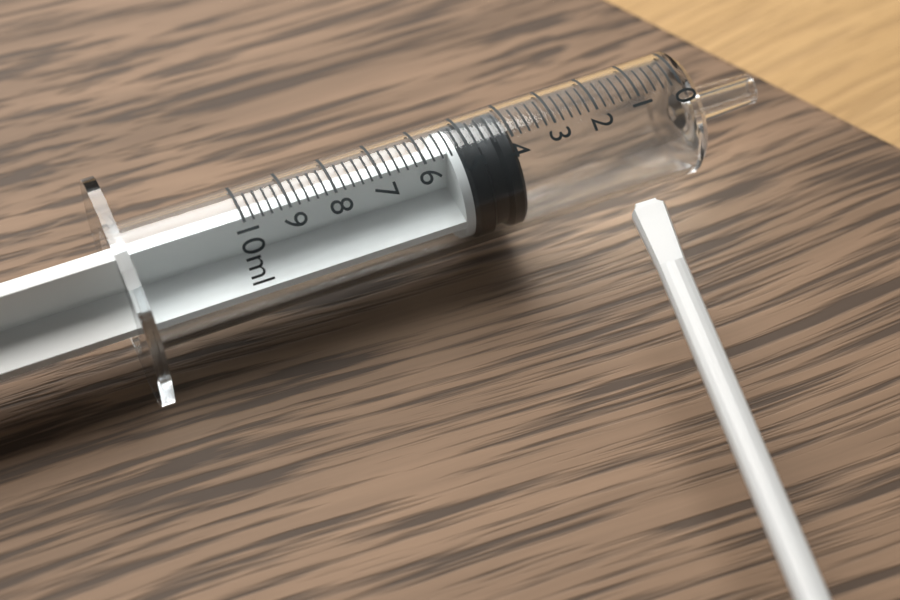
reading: 4.0 ml
